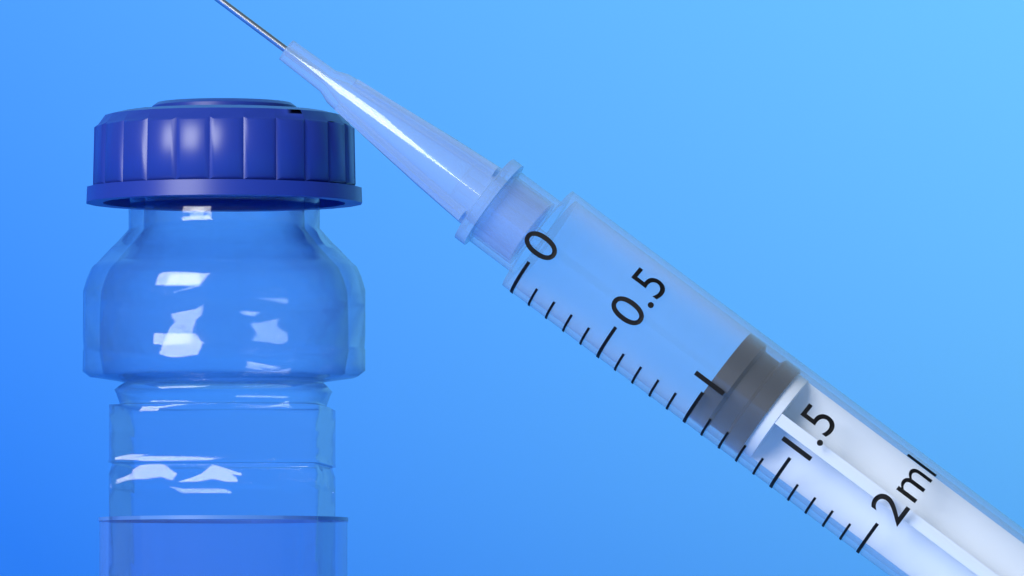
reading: 1.0 ml
